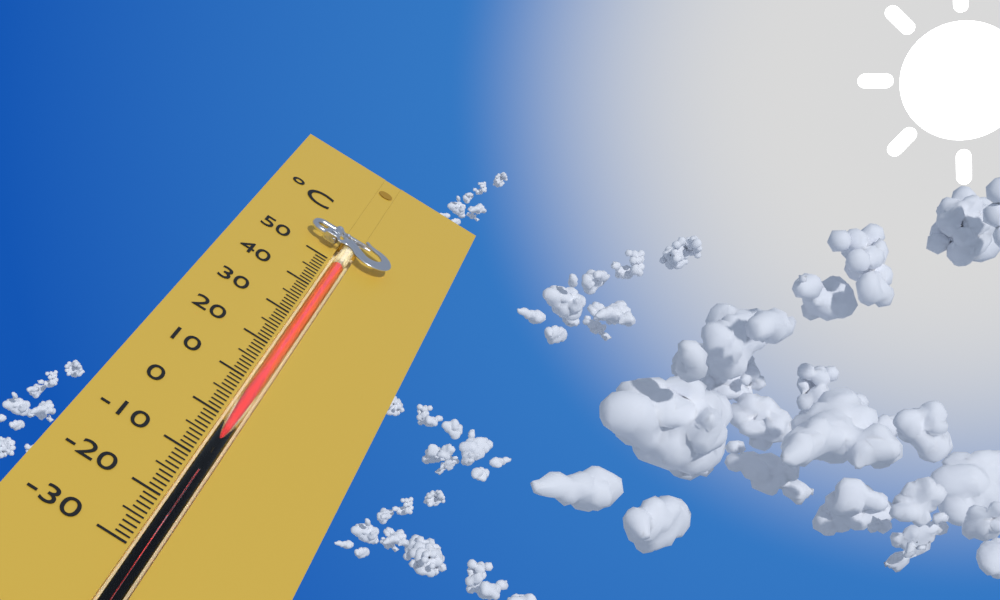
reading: 49 °C
